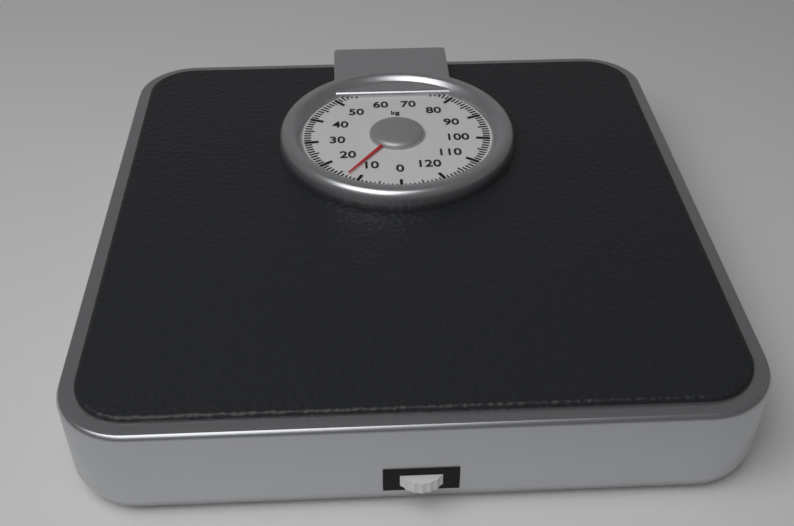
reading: 13 kg
